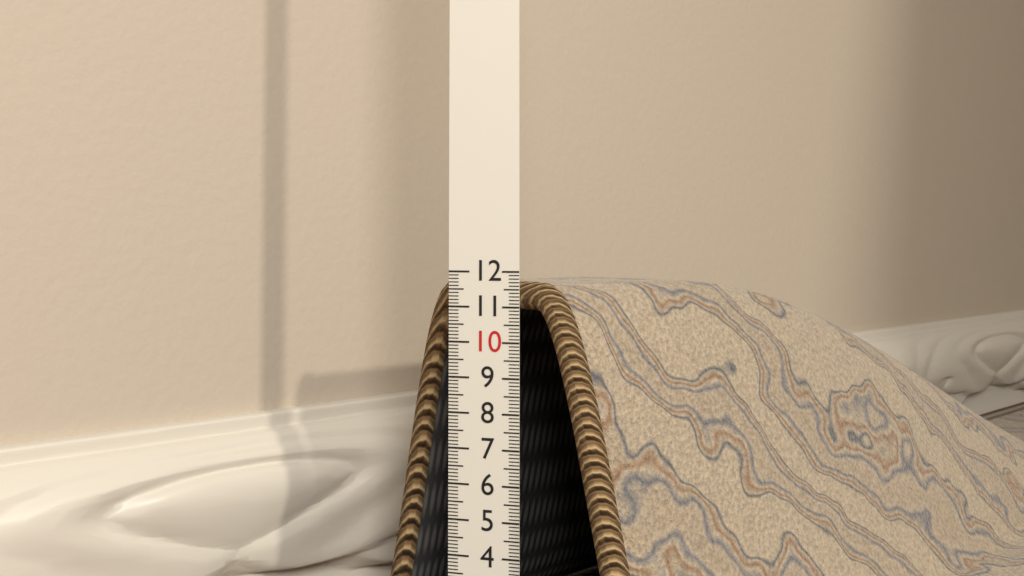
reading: 11.7 (no unit)
